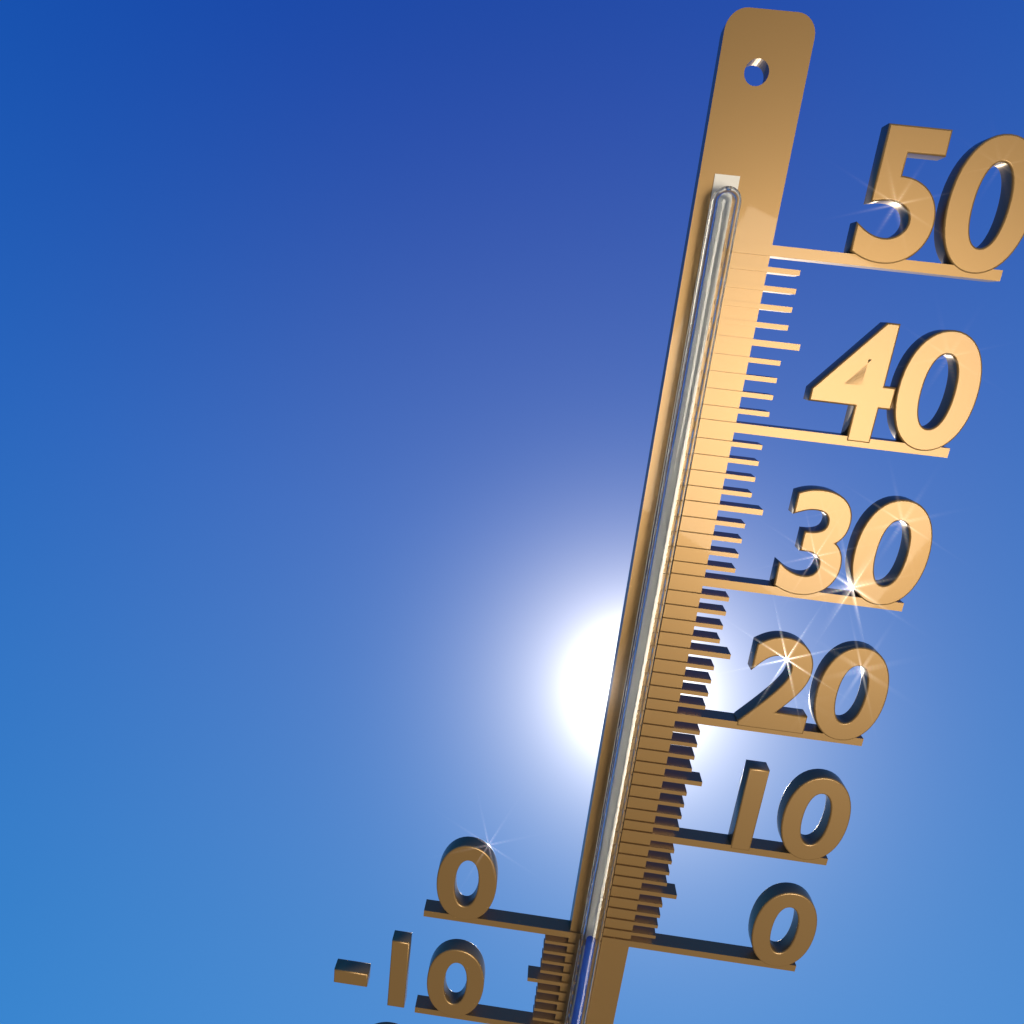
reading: 1 °C
